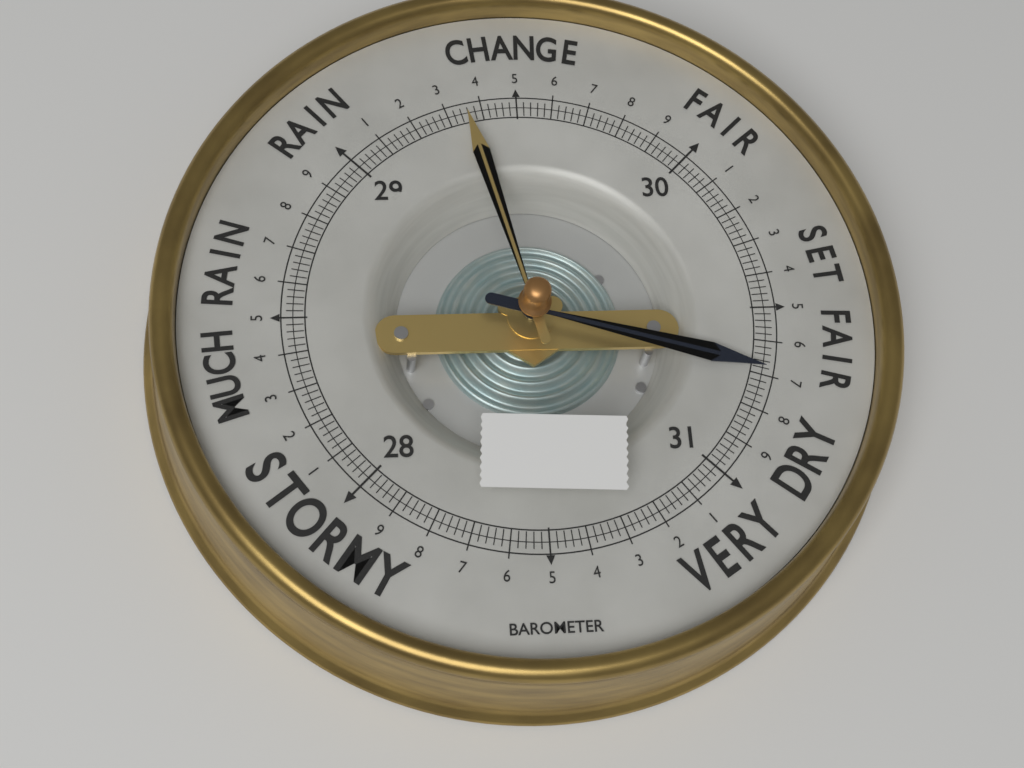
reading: 30.68 (no unit)
